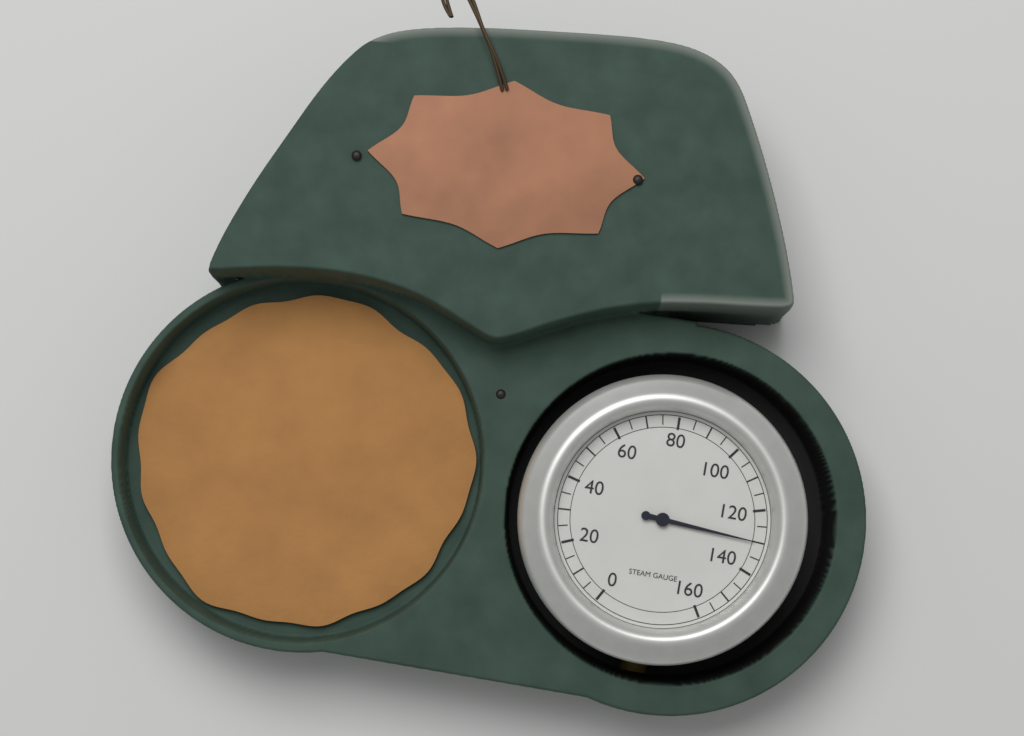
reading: 130 (no unit)
